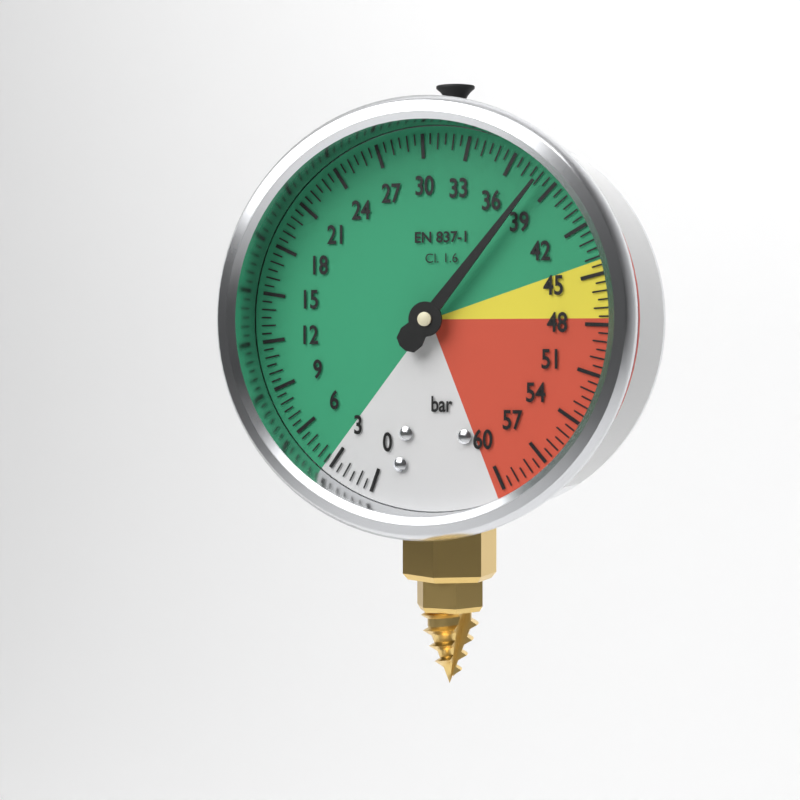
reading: 38.0 bar
